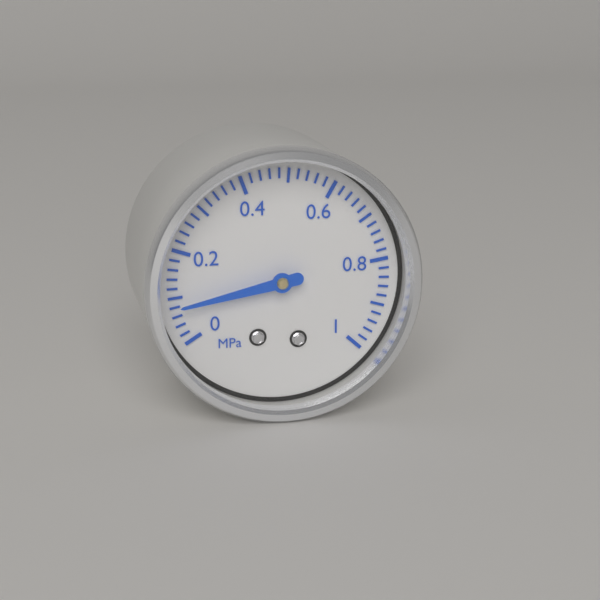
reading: 0.08 MPa
